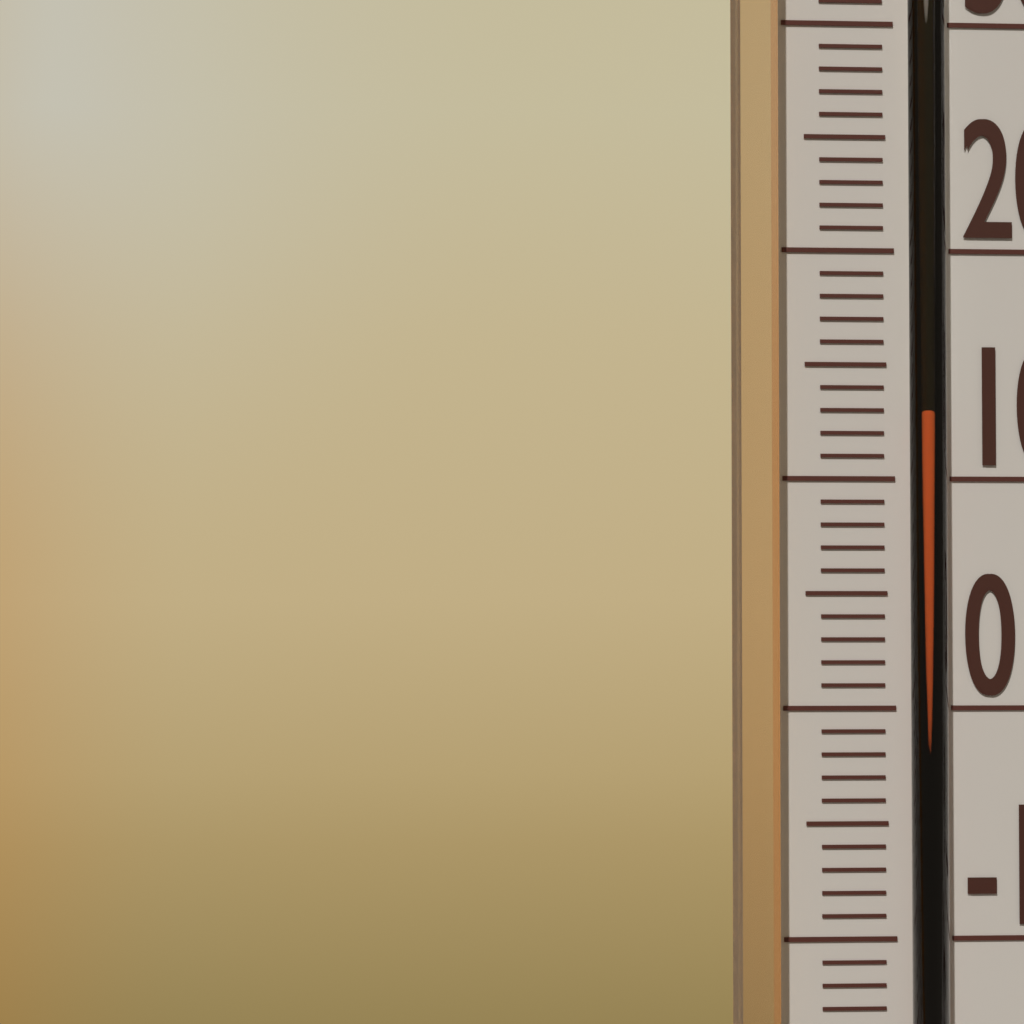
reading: 13 °C
